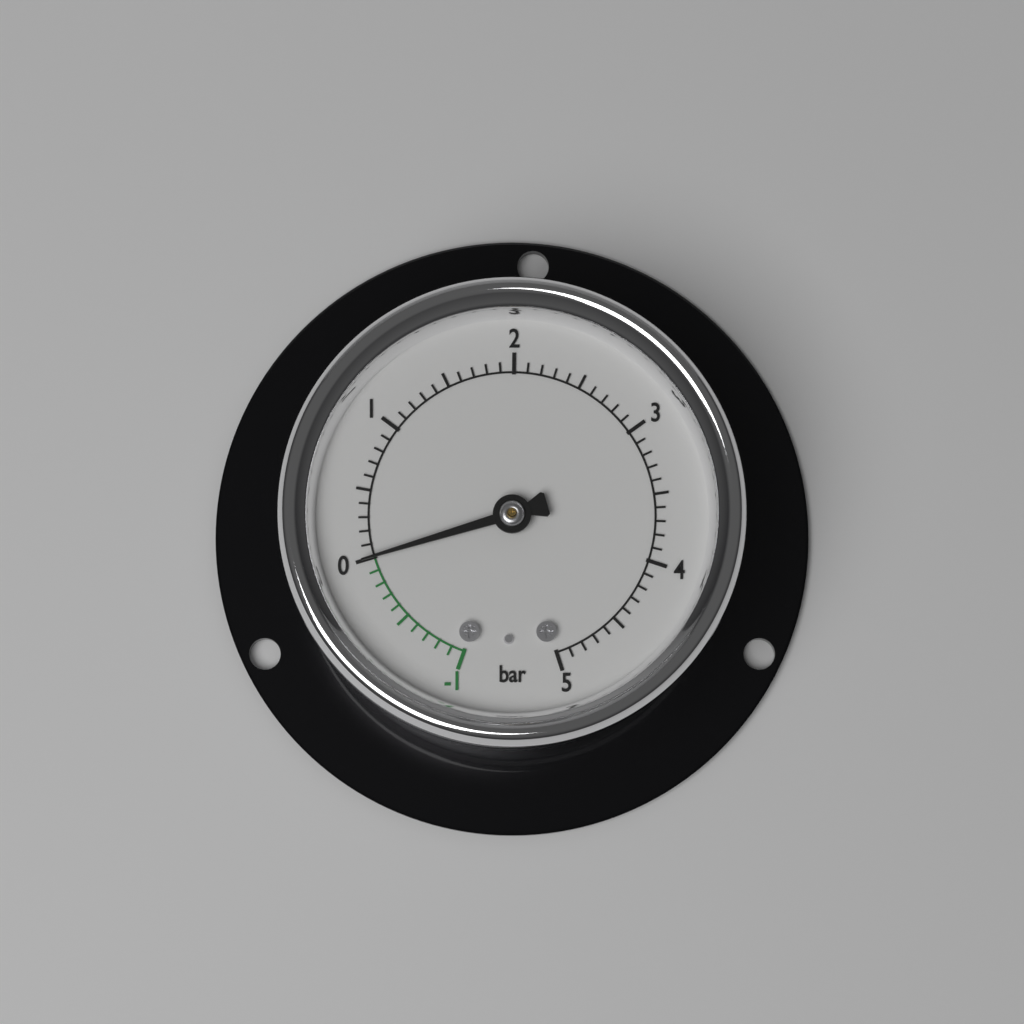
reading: 0.0 bar
